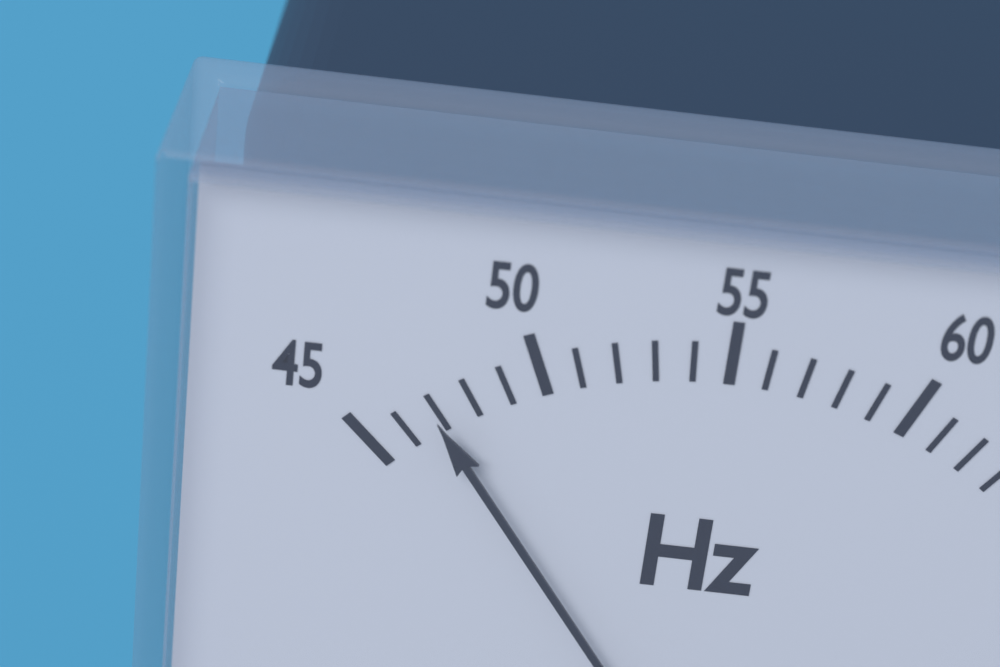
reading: 47 Hz
